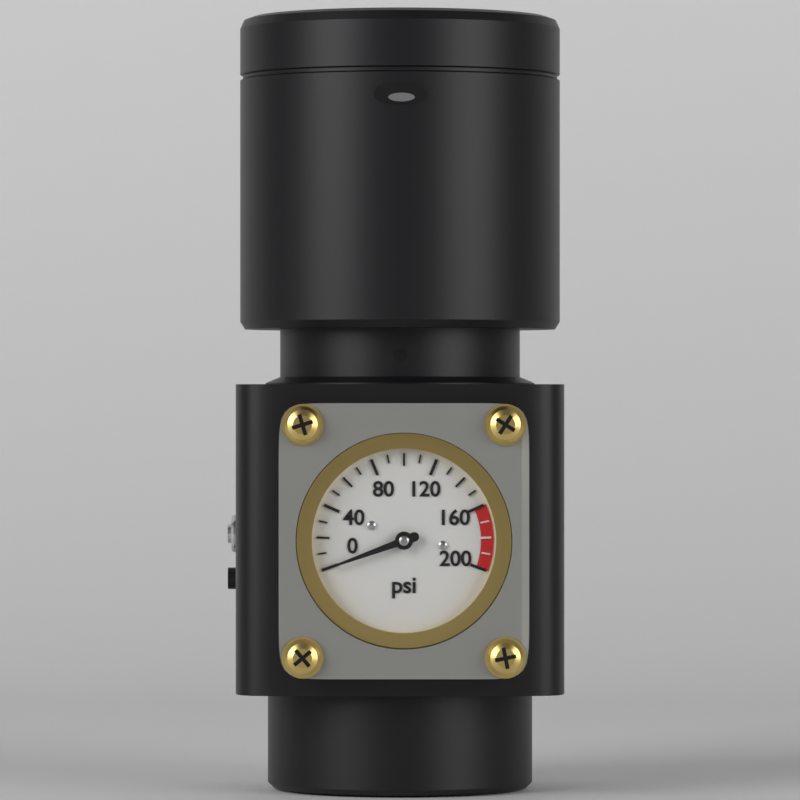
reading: 0 psi
